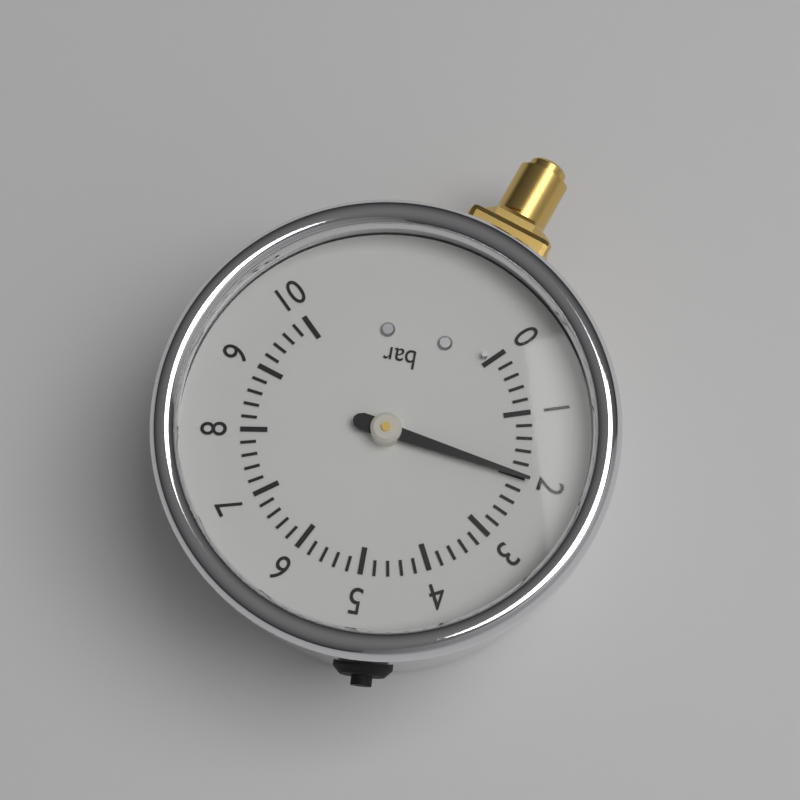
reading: 2.0 bar
